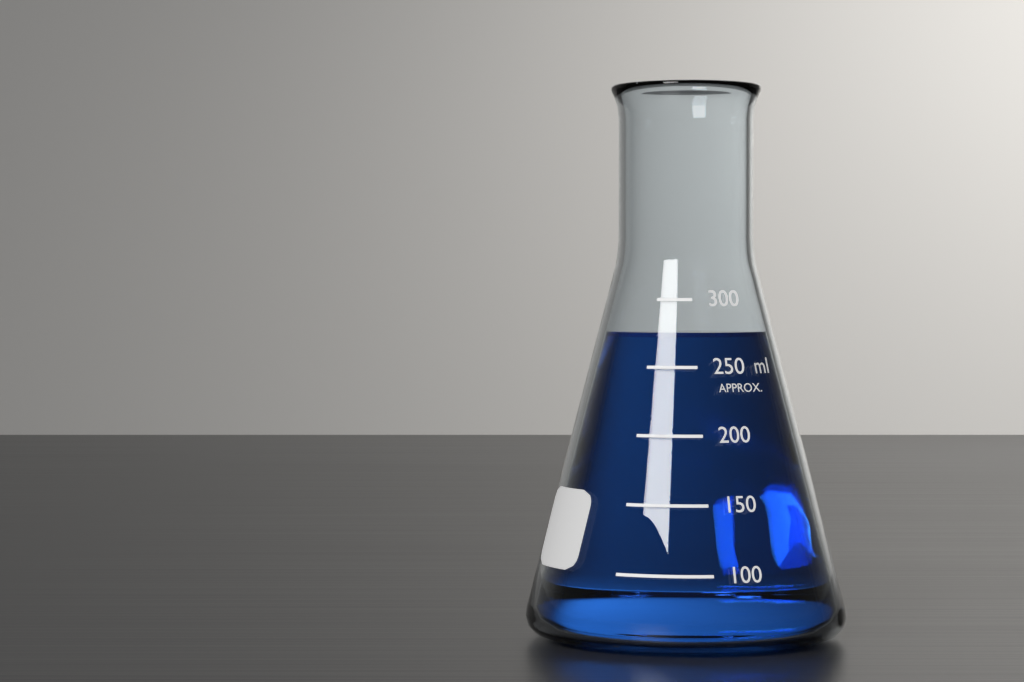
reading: 275 ml
